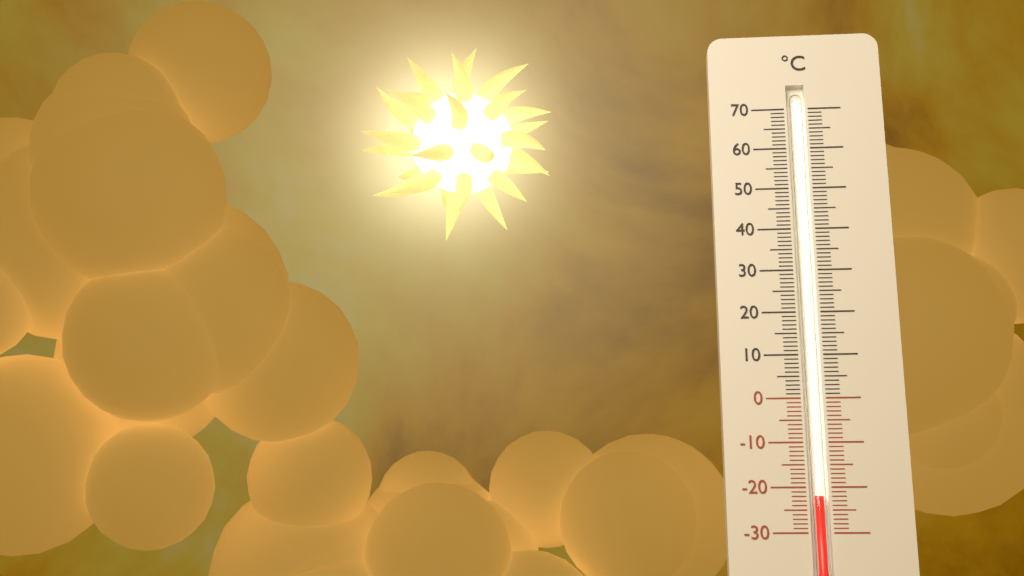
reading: -22 °C
